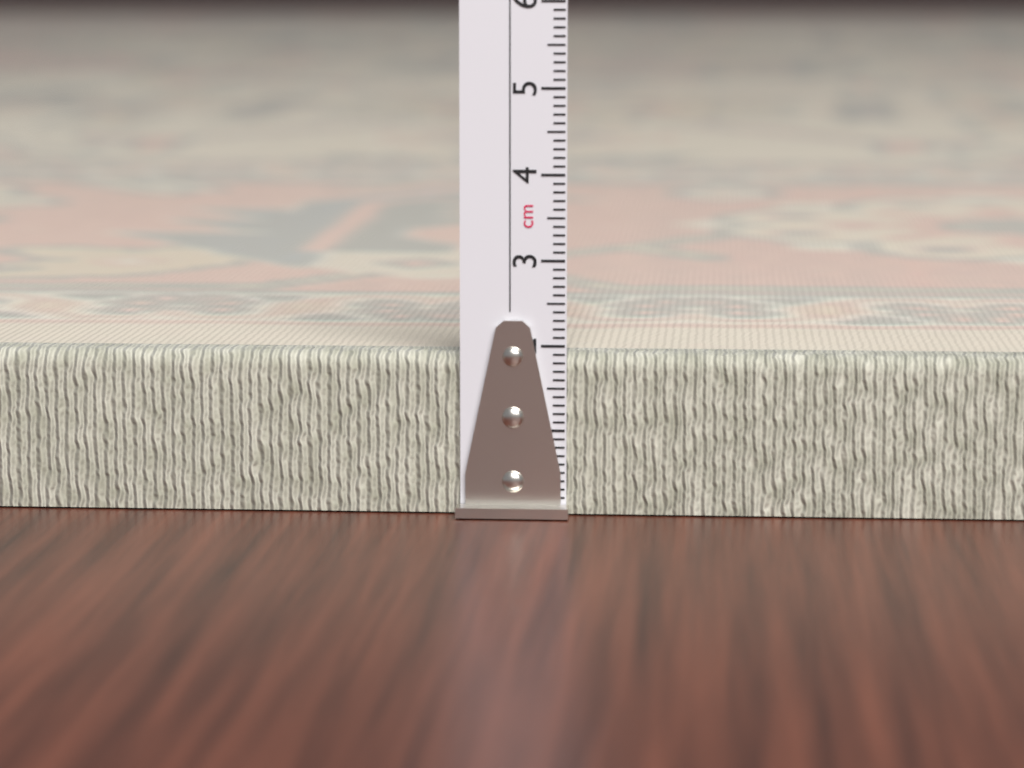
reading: 1.9 cm
